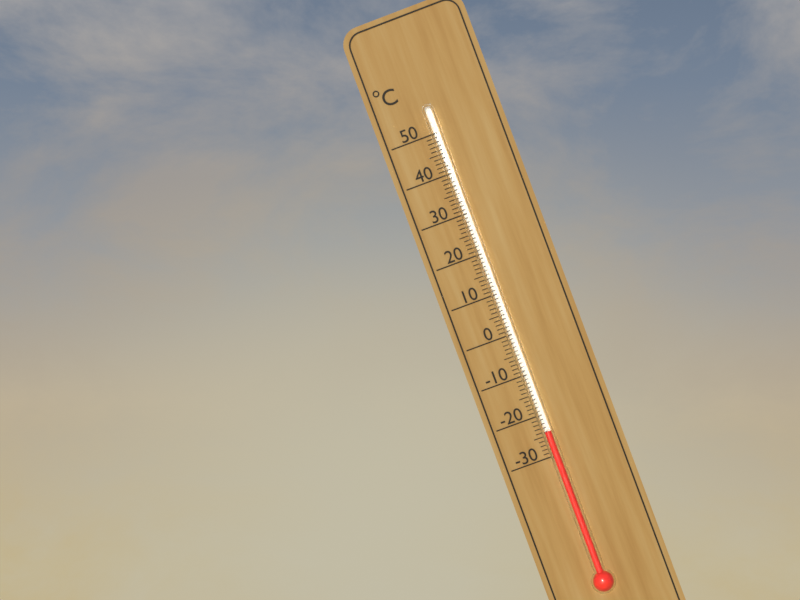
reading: -24 °C
